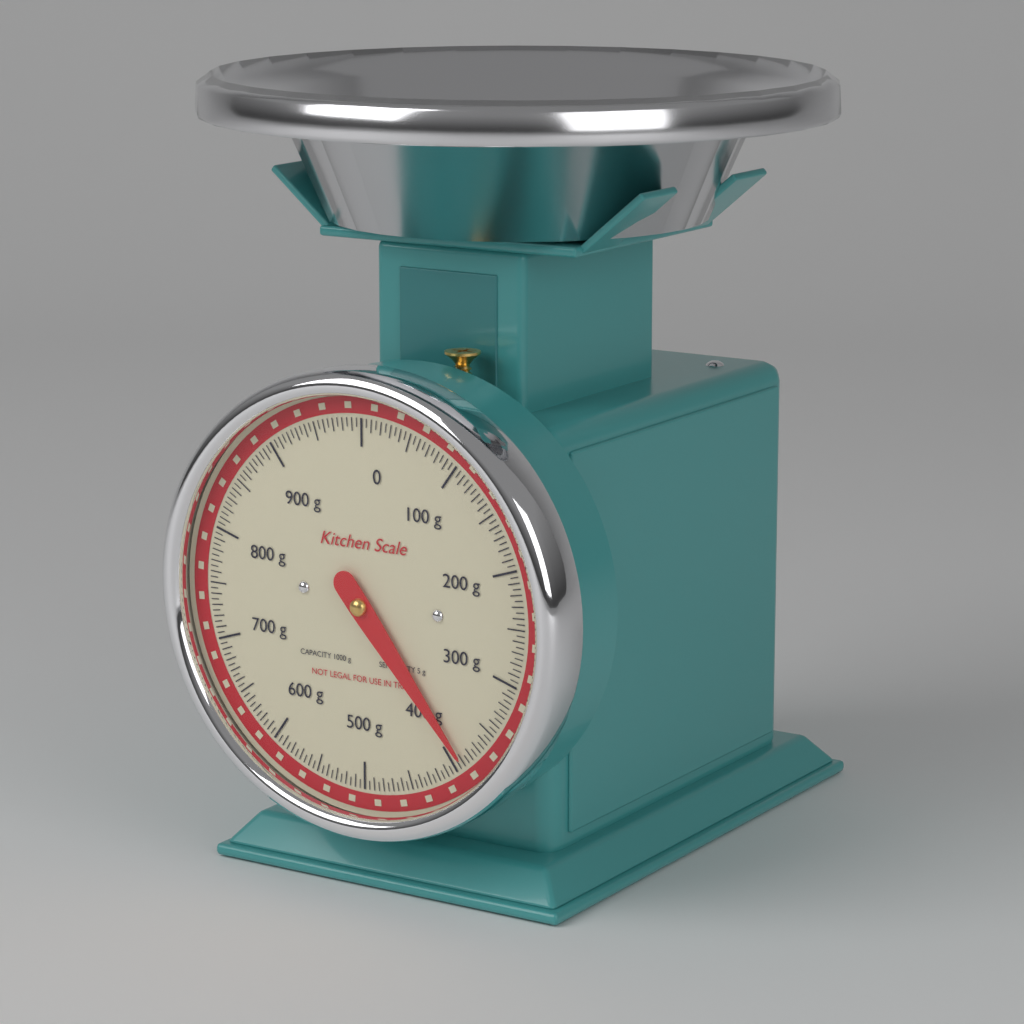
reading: 390 g
